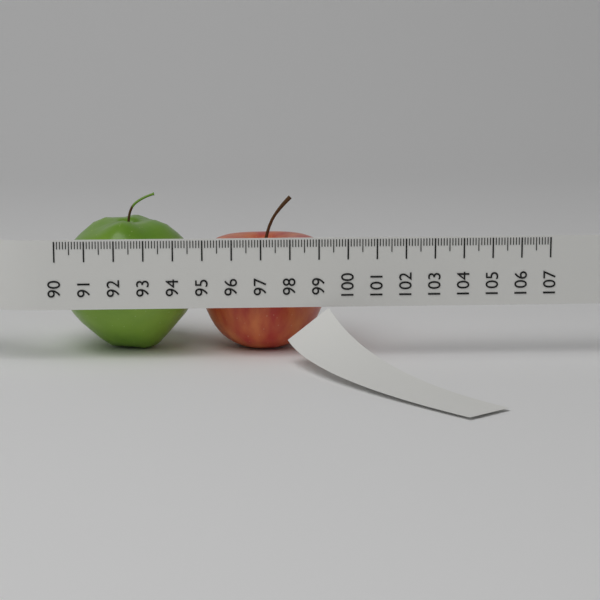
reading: 99.5 (no unit)
